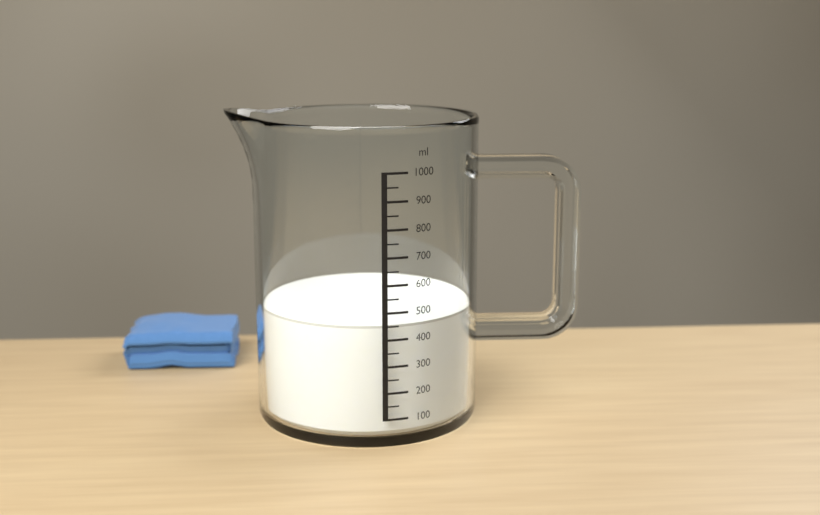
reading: 450 ml
